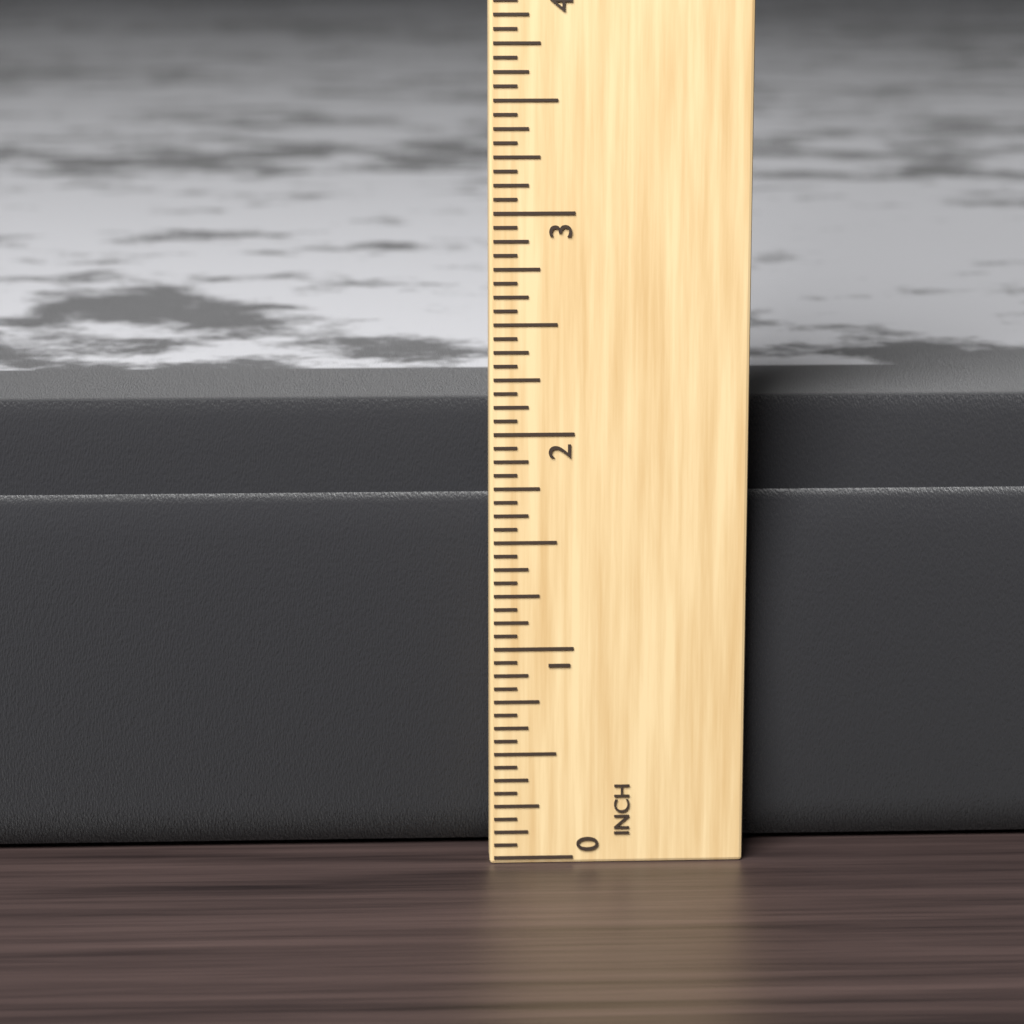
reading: 2.0625 in
